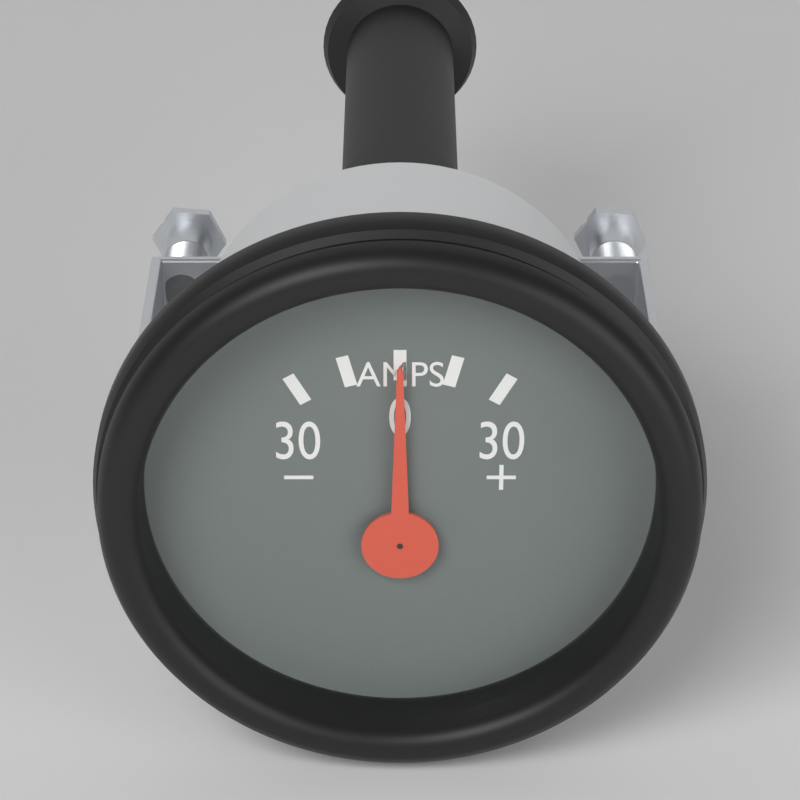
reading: 0 A
